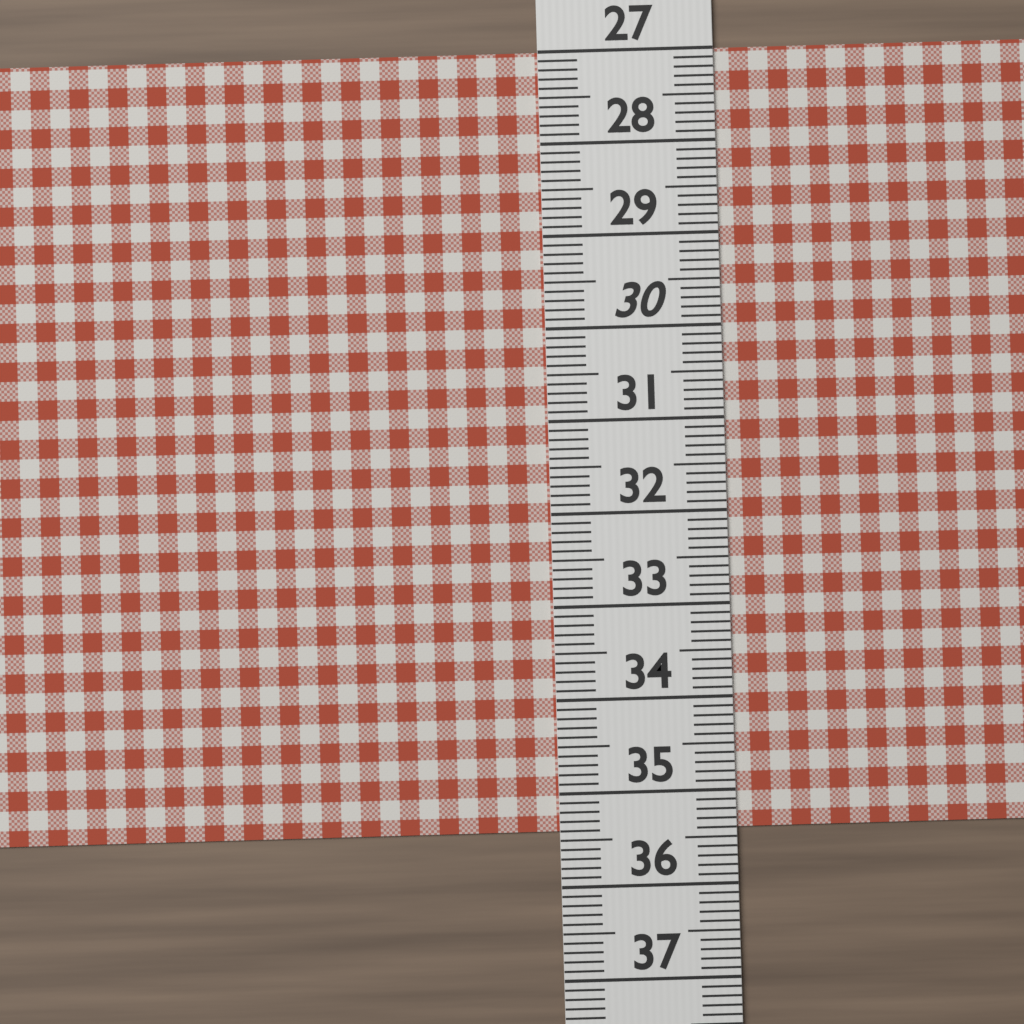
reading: 35.4 (no unit)
